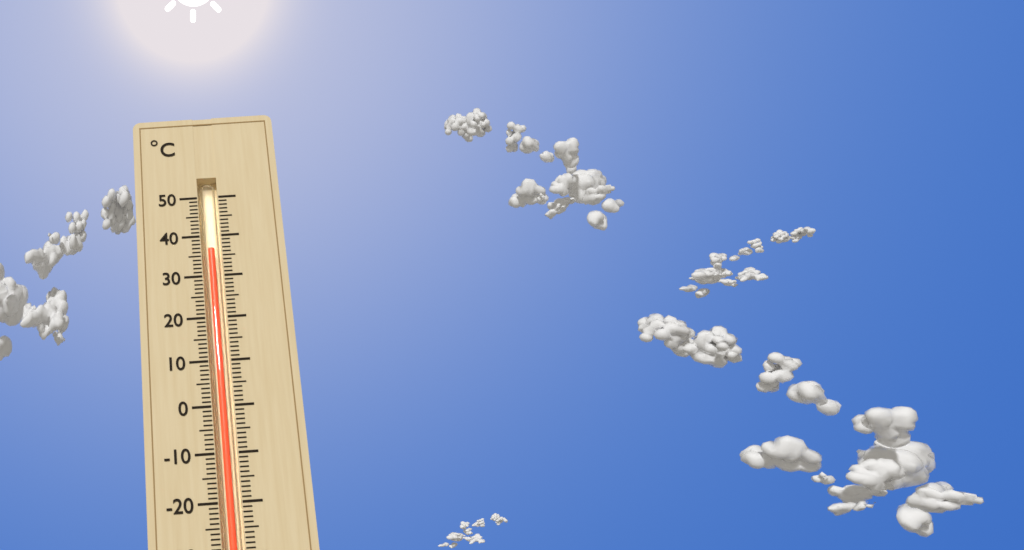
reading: 37 °C
